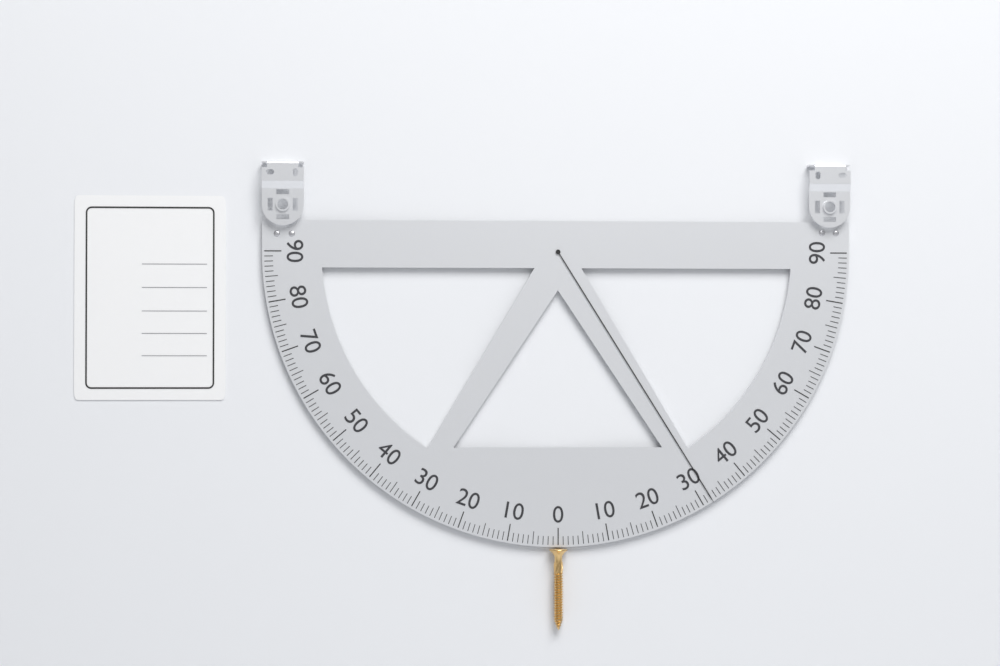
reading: 32 (no unit)
